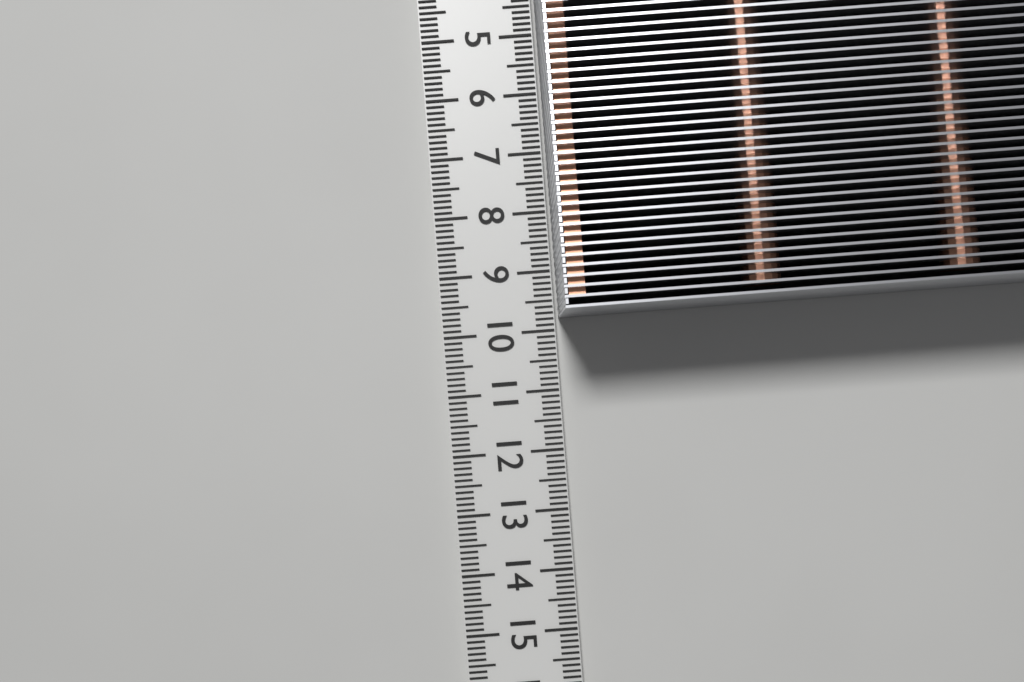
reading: 9.8 cm
